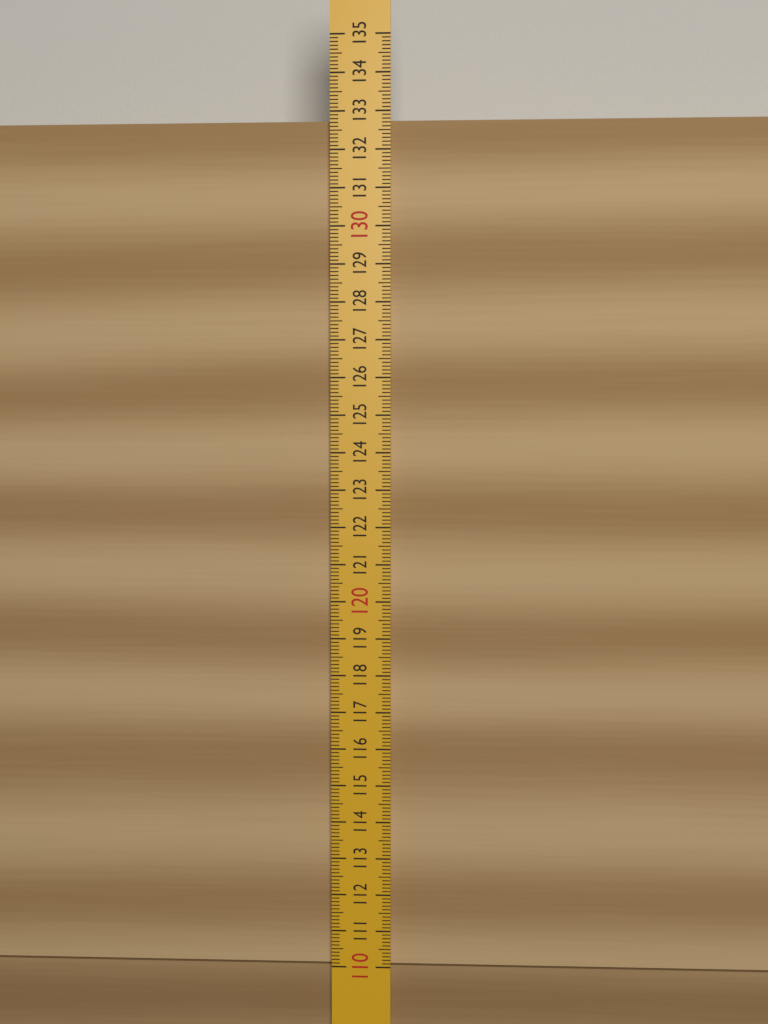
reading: 132.8 (no unit)
